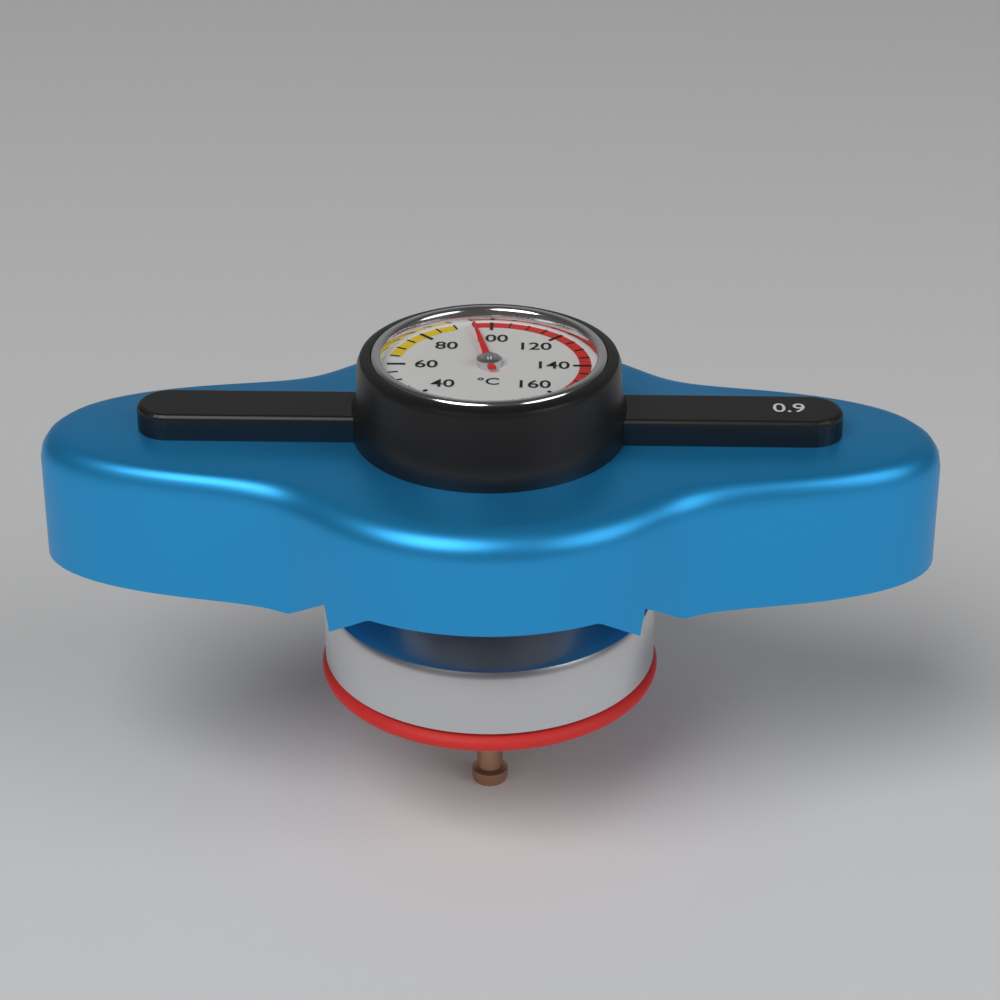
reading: 95 °C
